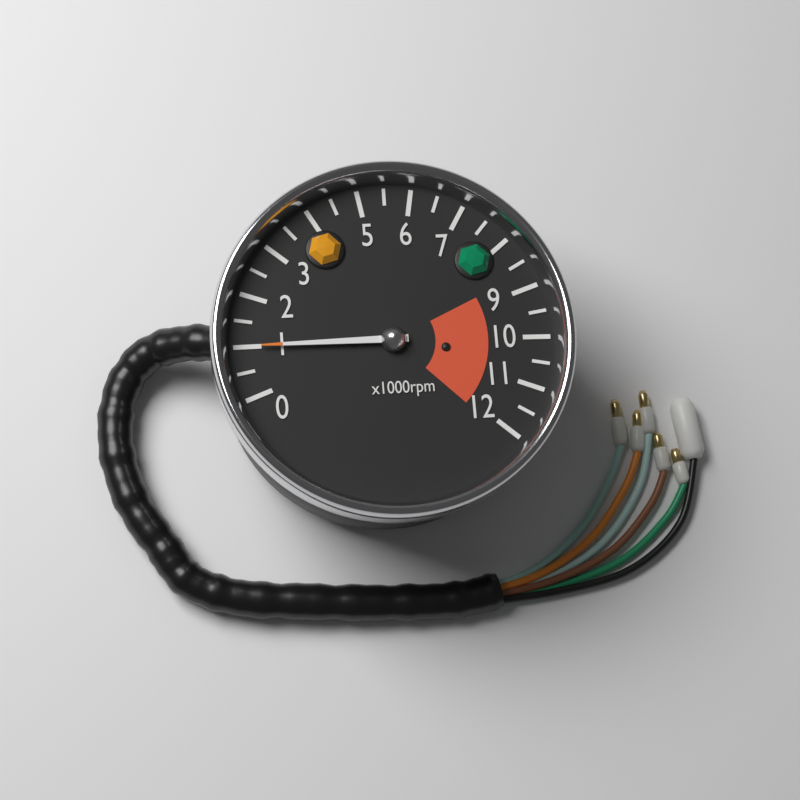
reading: 1000 rpm
